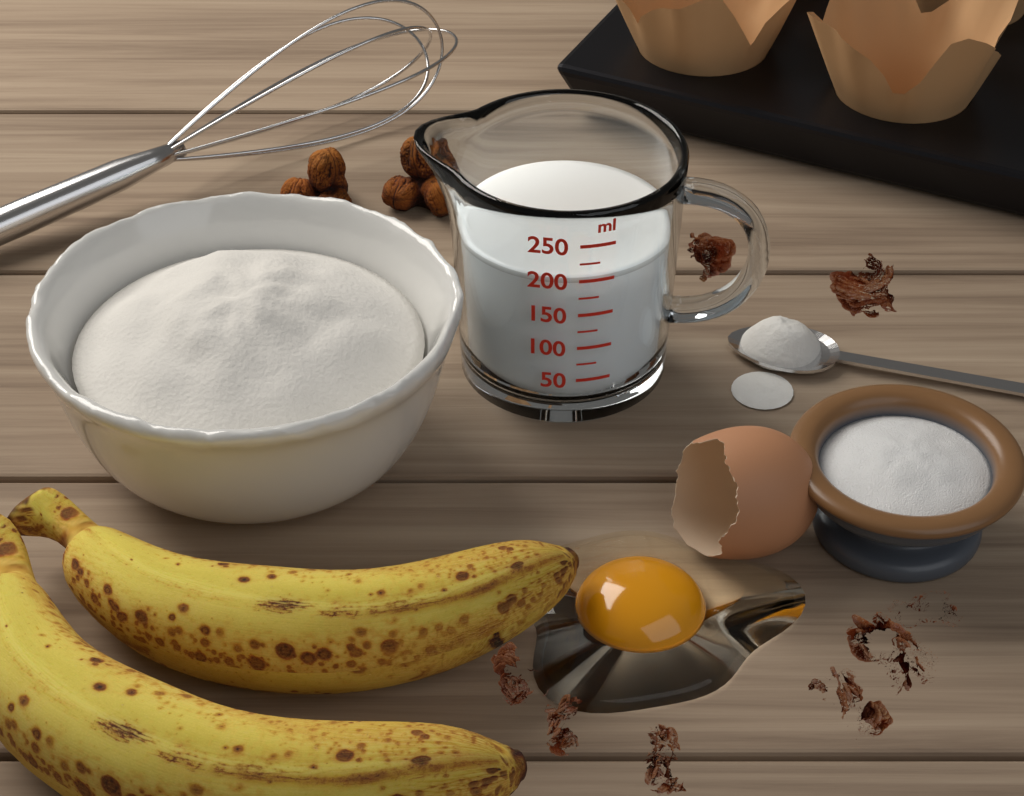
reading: 200 ml
